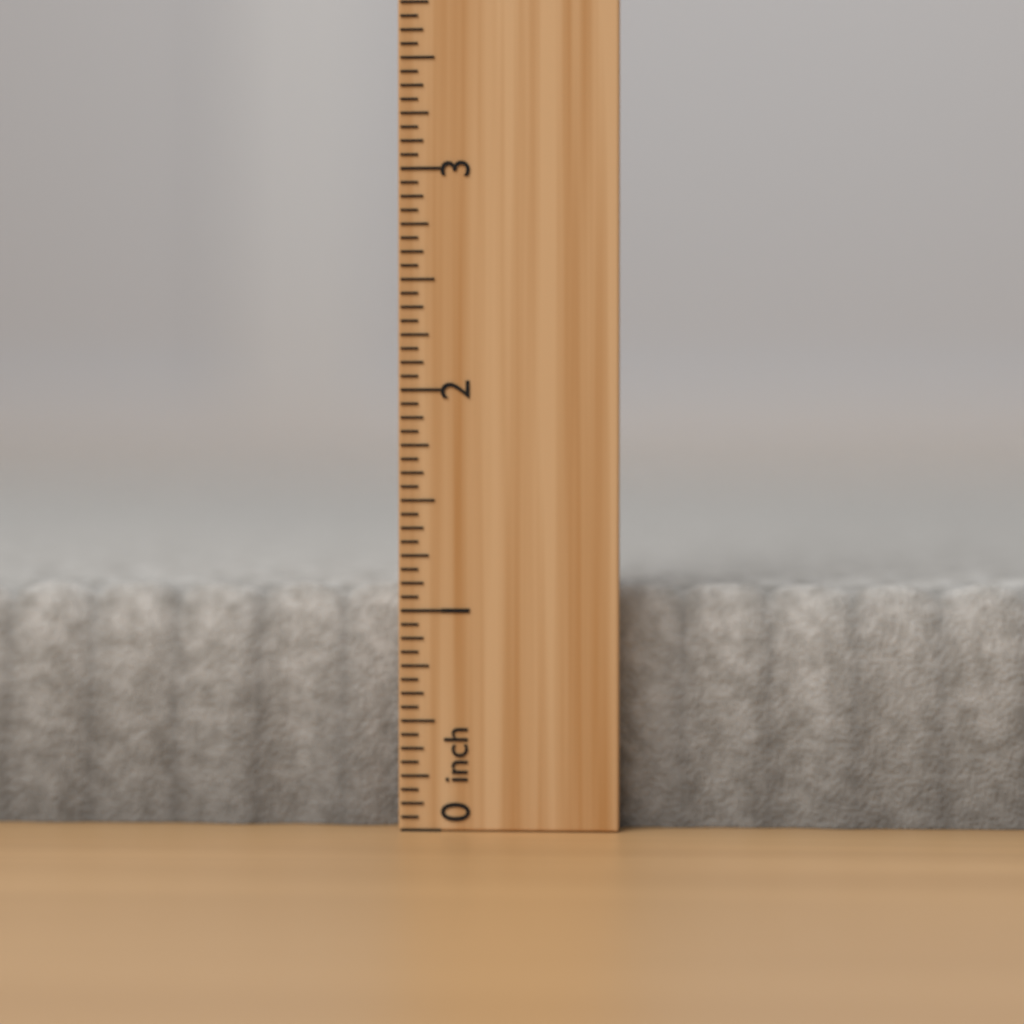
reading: 1.1250 inch
